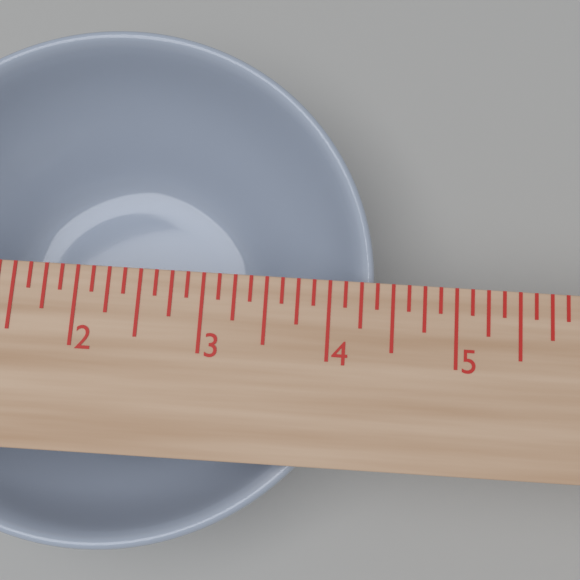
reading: 4.375 in
